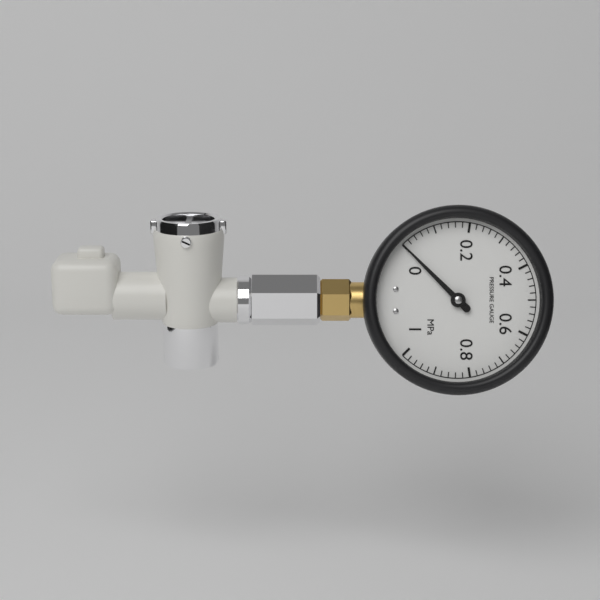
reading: 0.00 MPa
